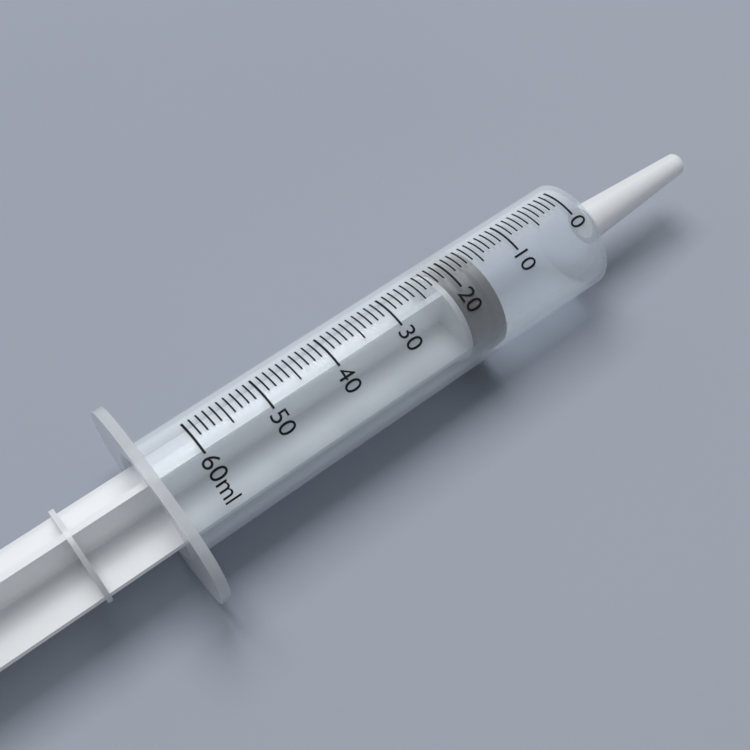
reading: 16 ml
